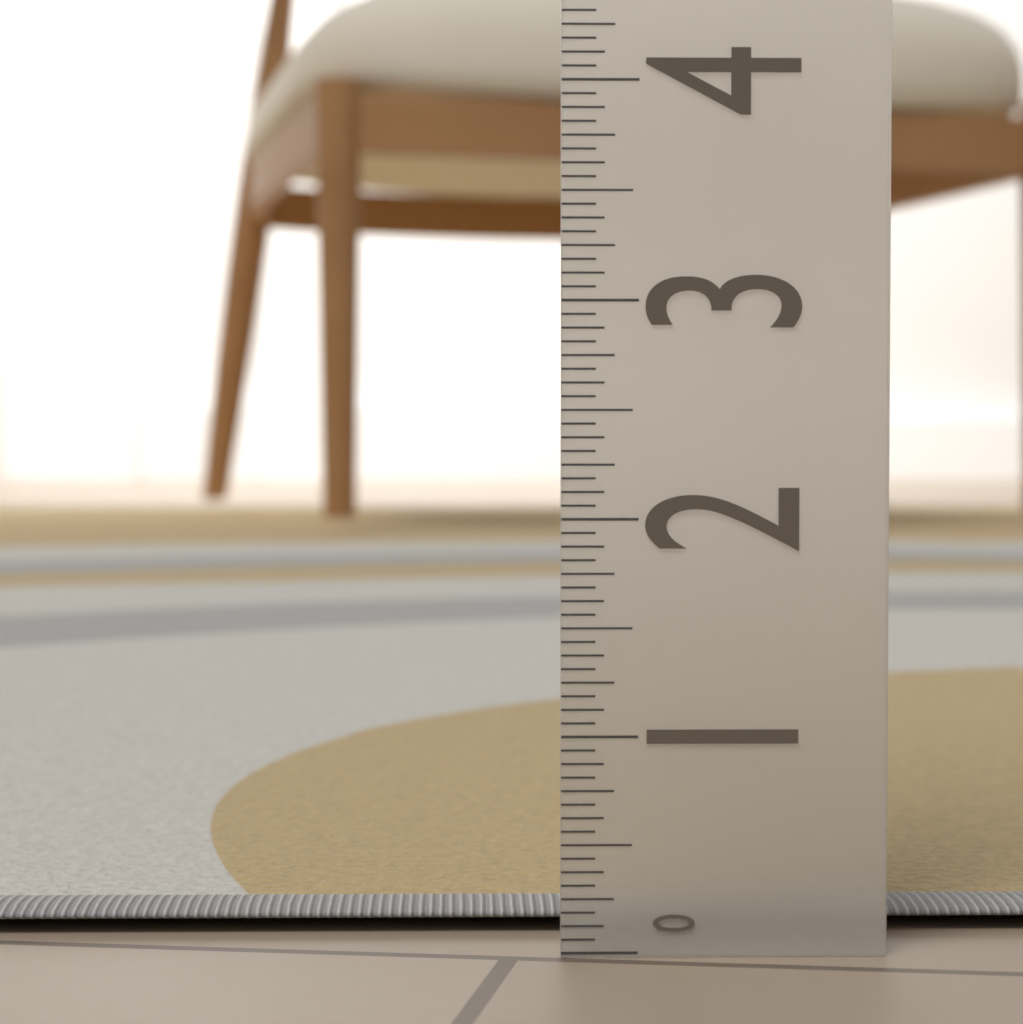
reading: 0.1875 (no unit)
